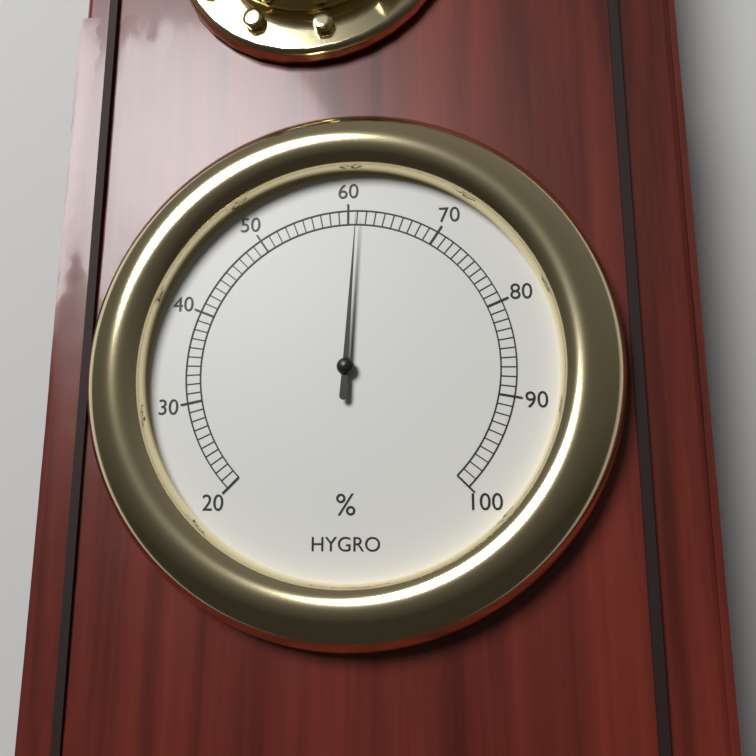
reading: 61 %
